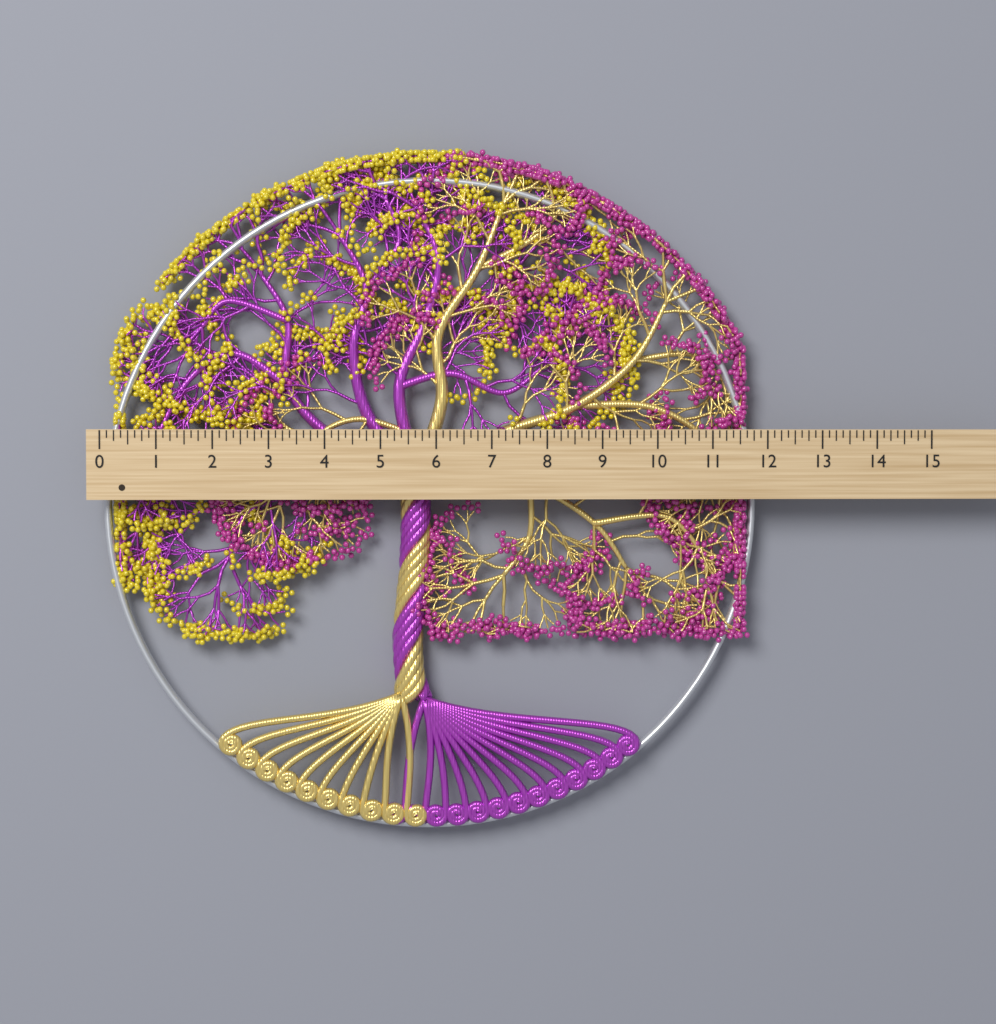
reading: 11.875 (no unit)
